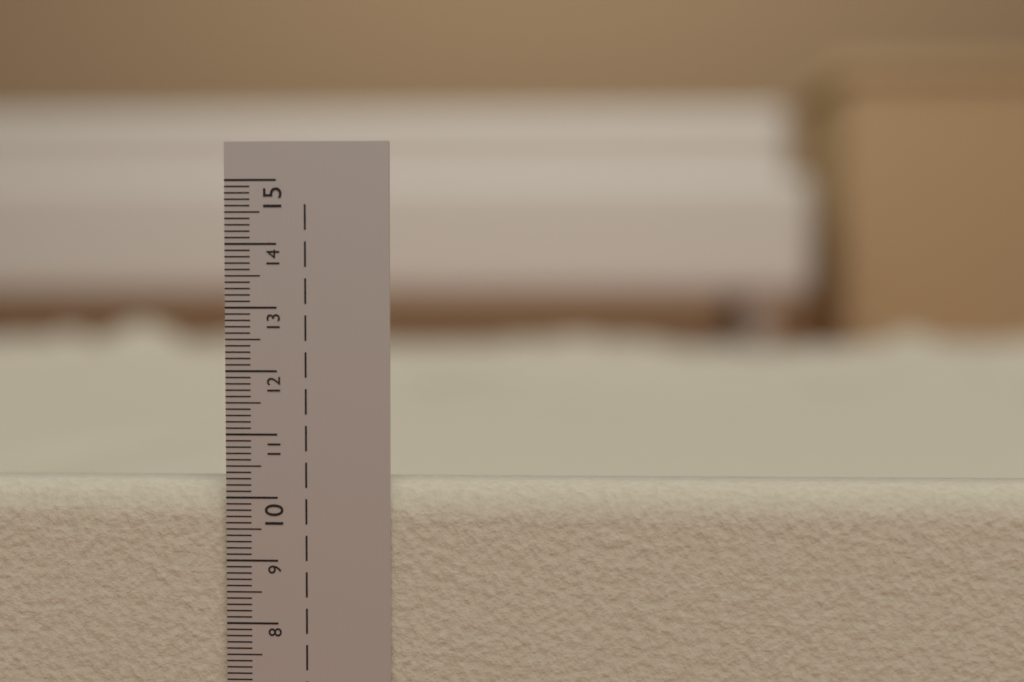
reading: 10.2 cm
